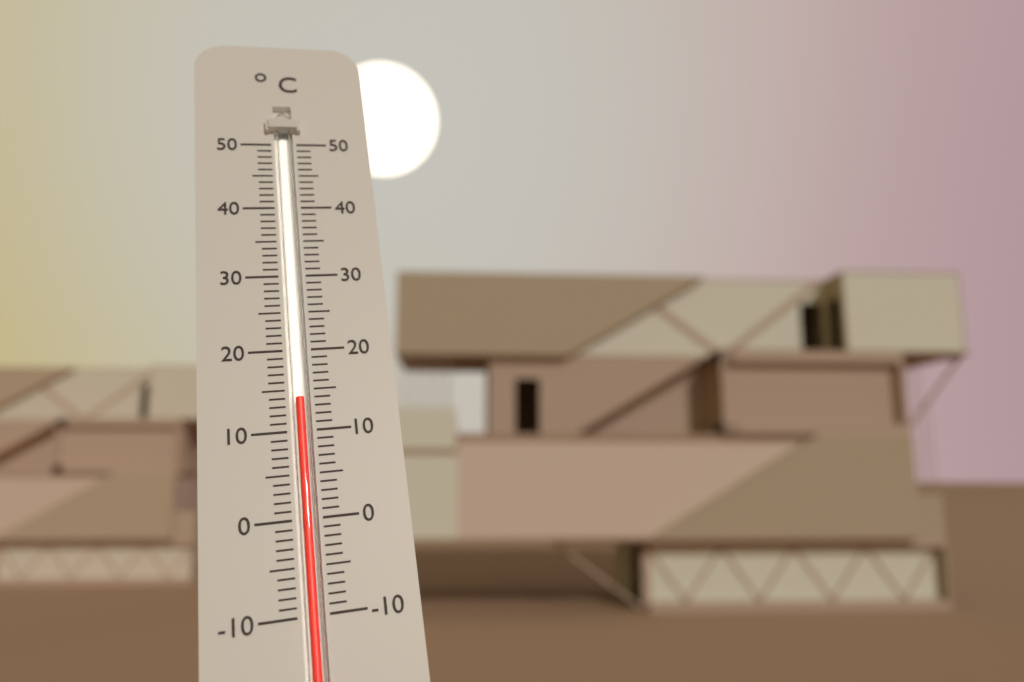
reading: 14 °C
